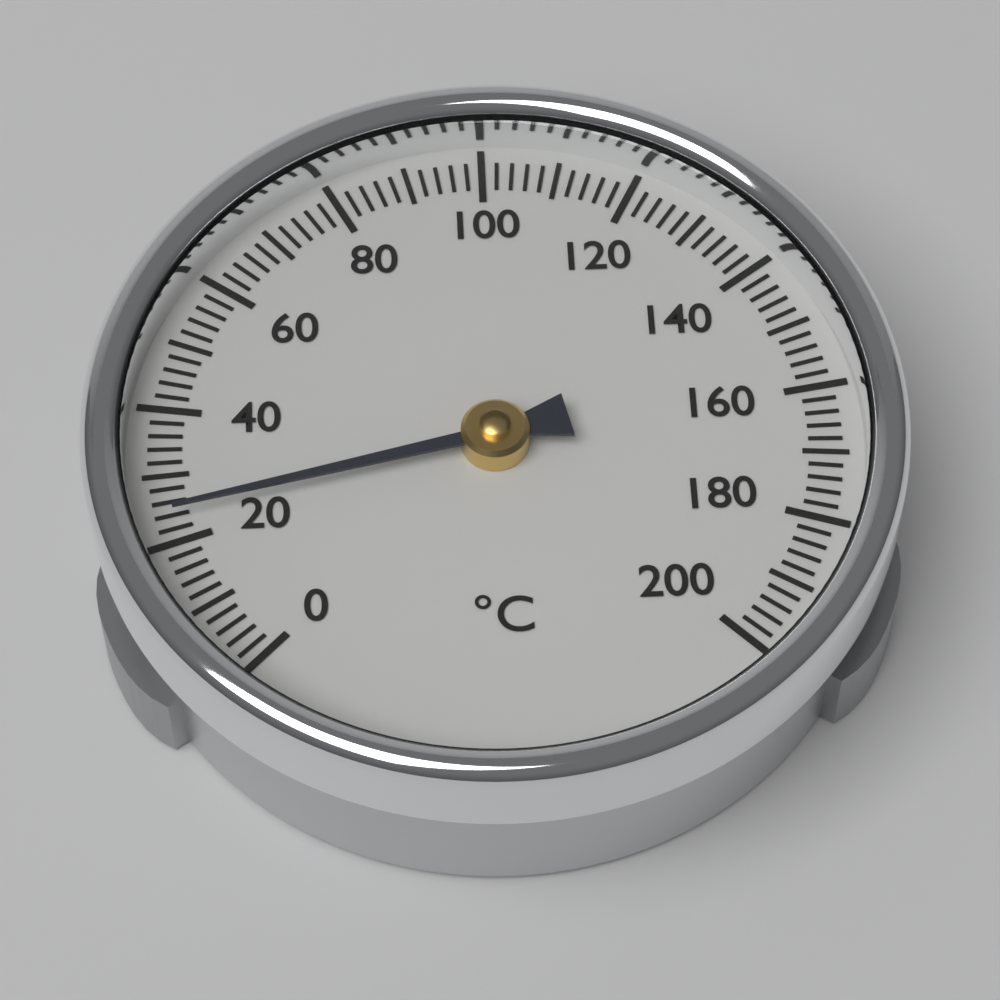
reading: 24 °C
